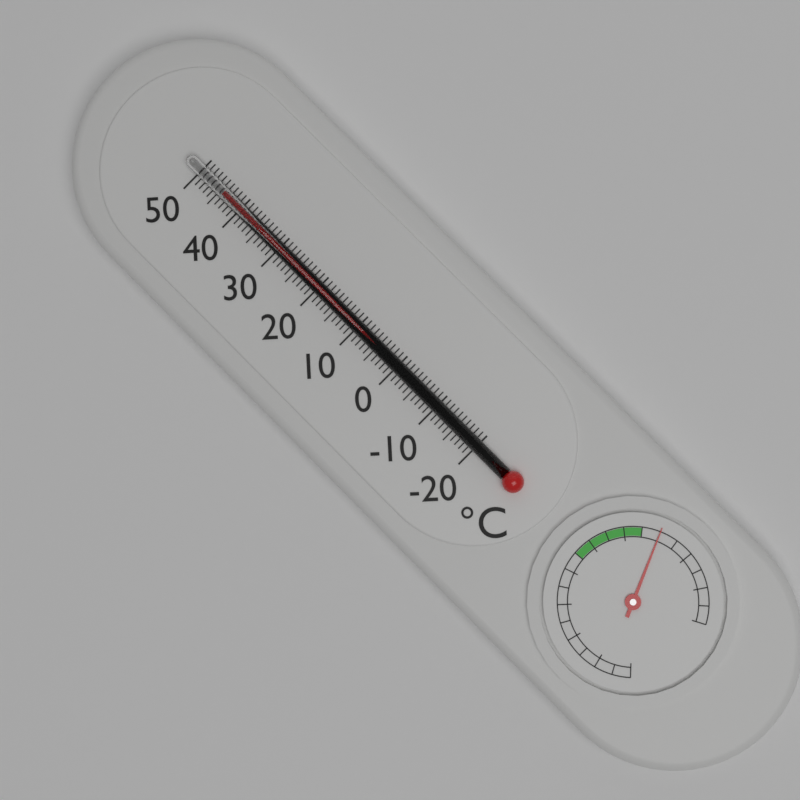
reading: 44 °C
